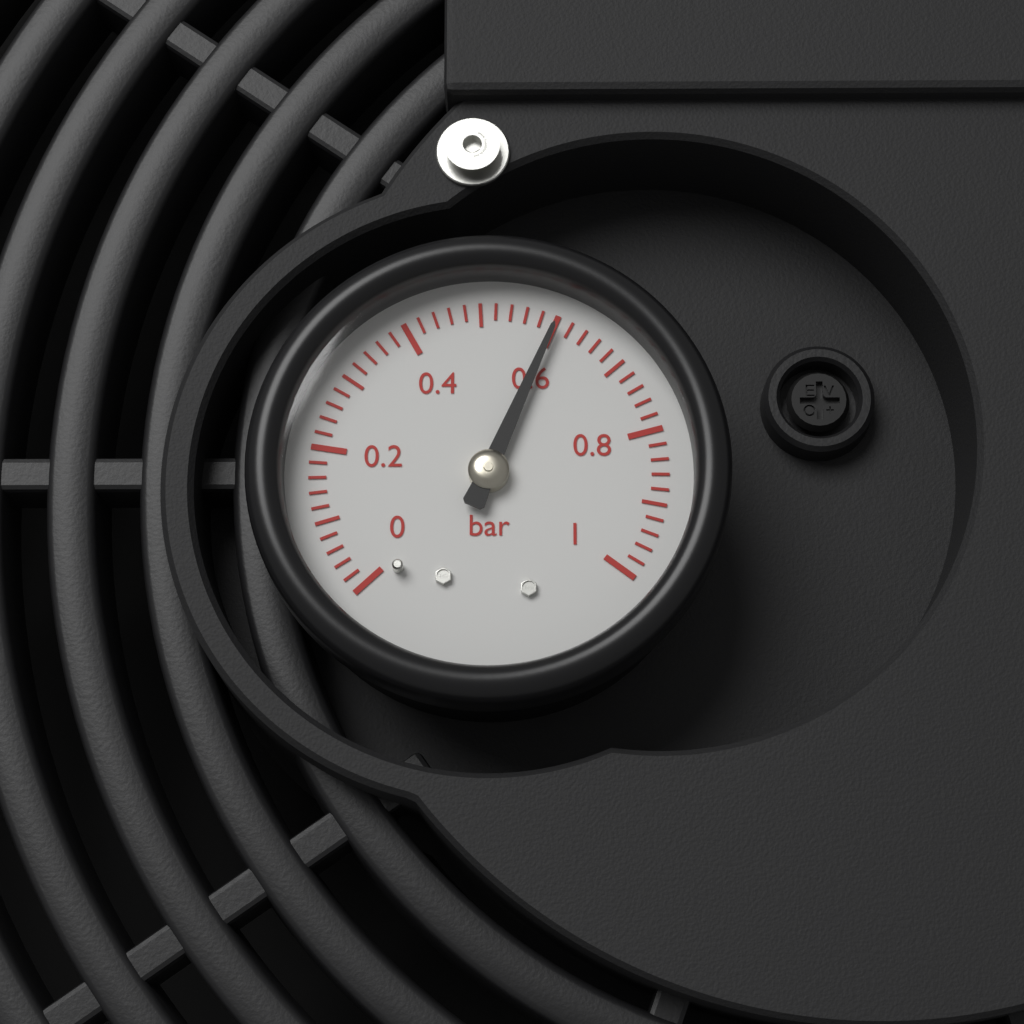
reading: 0.60 bar
